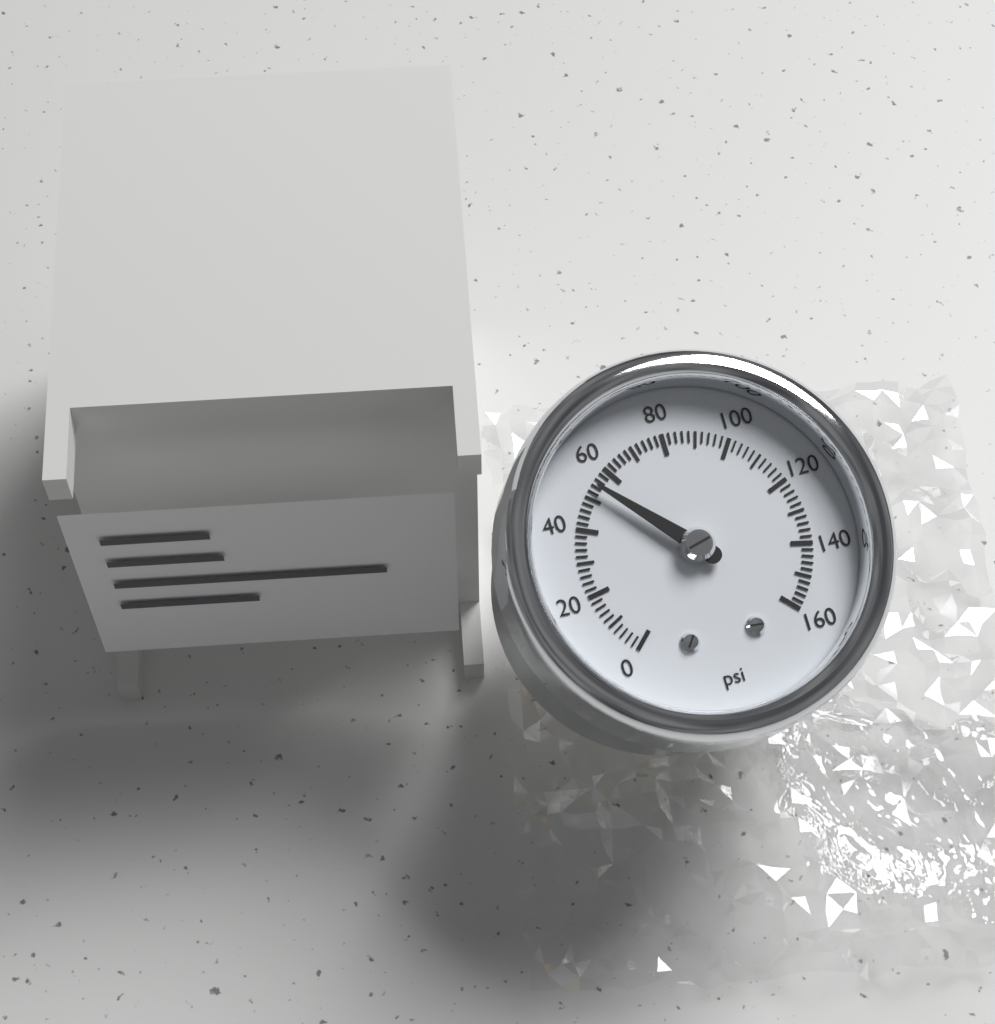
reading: 54 psi
